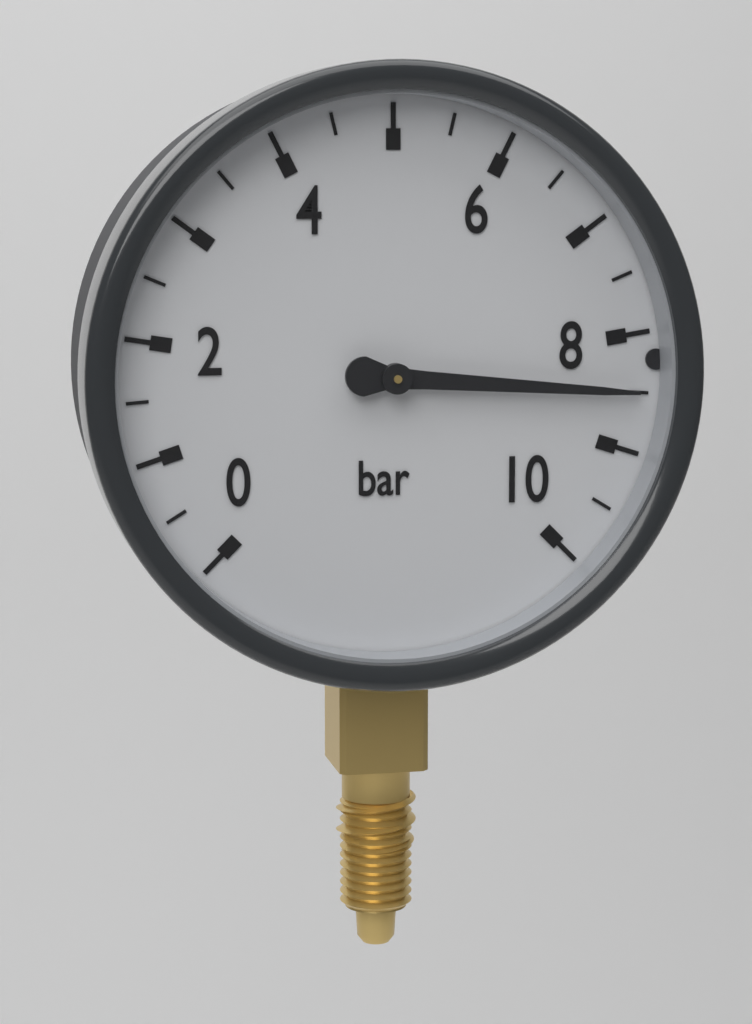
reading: 8.5 bar
